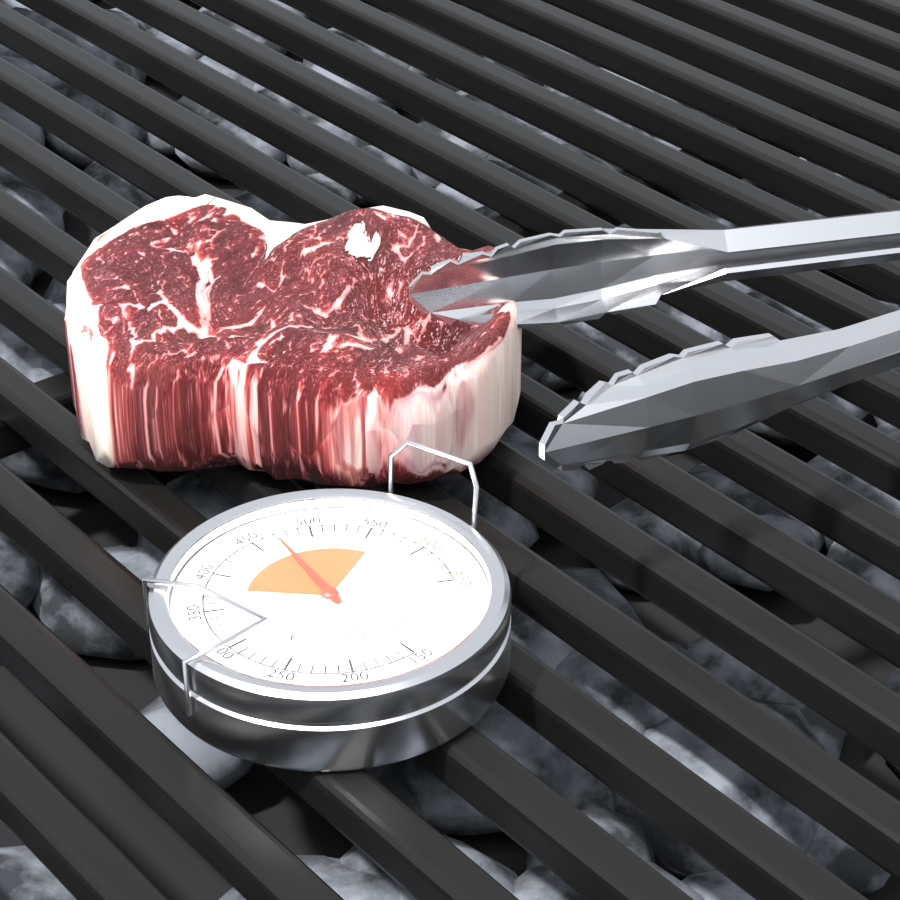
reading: 470 °F
